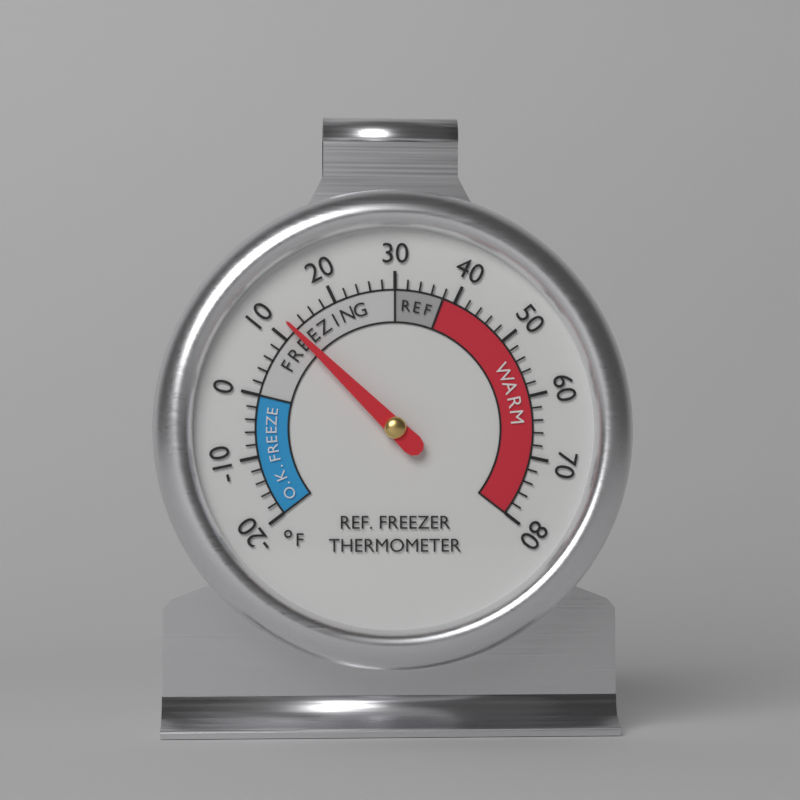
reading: 12 °F
